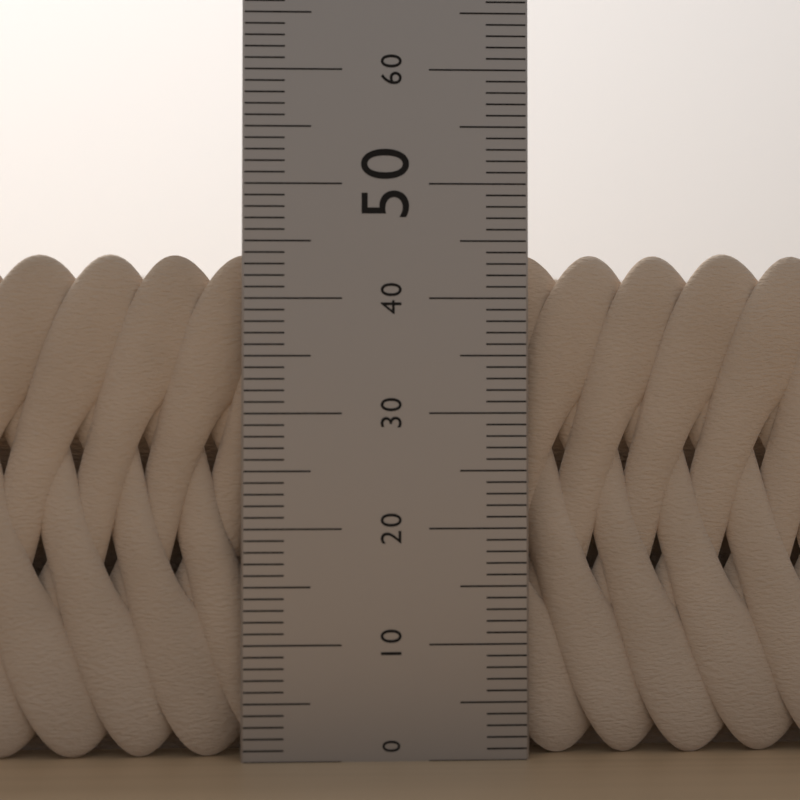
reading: 44 (no unit)
